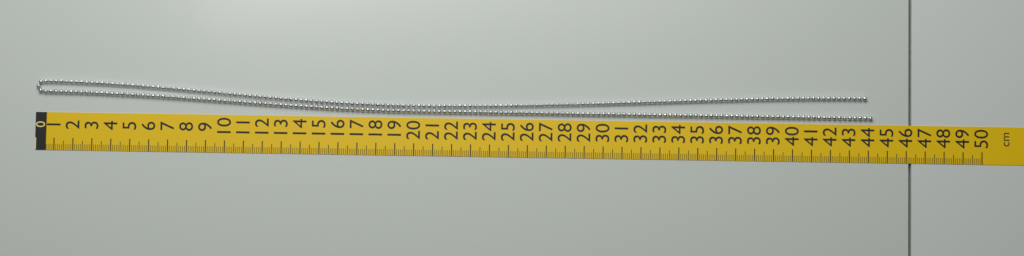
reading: 44.2 cm
